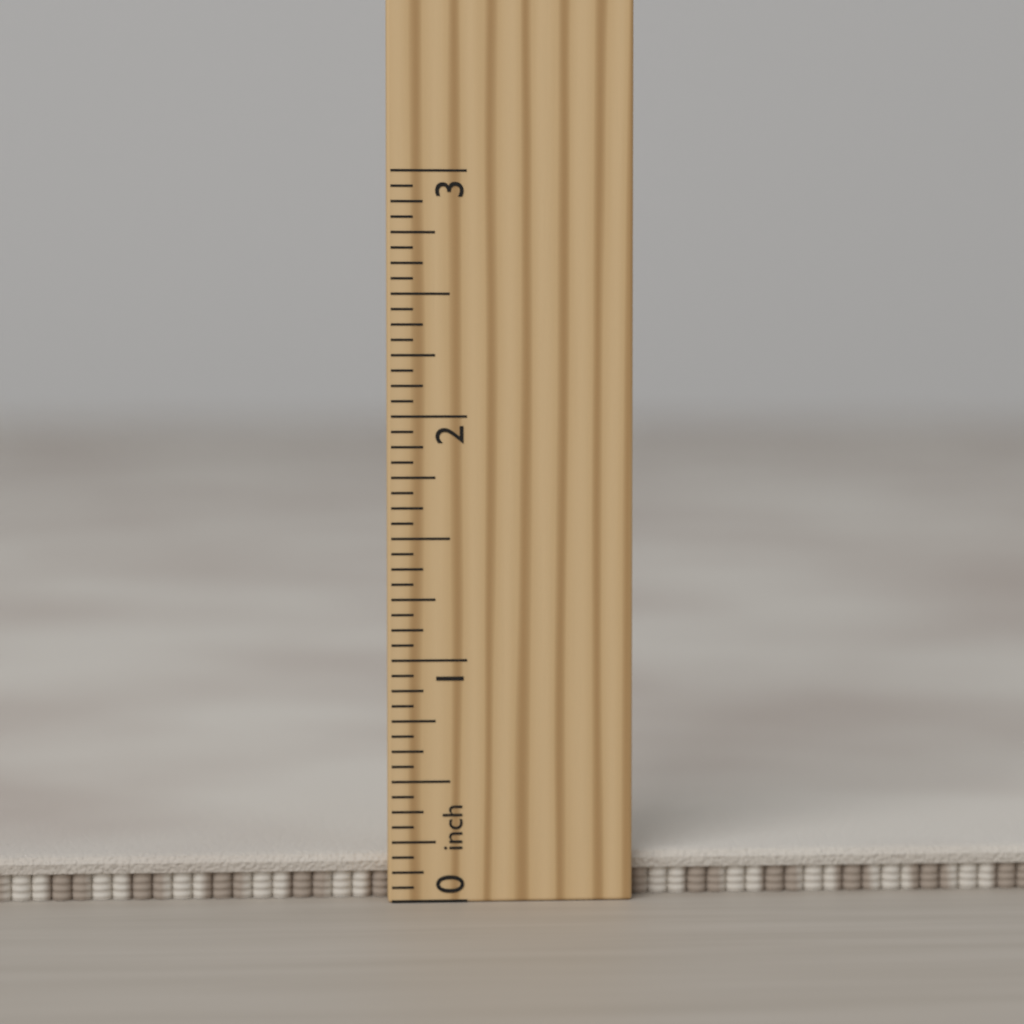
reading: 0.1875 inch
